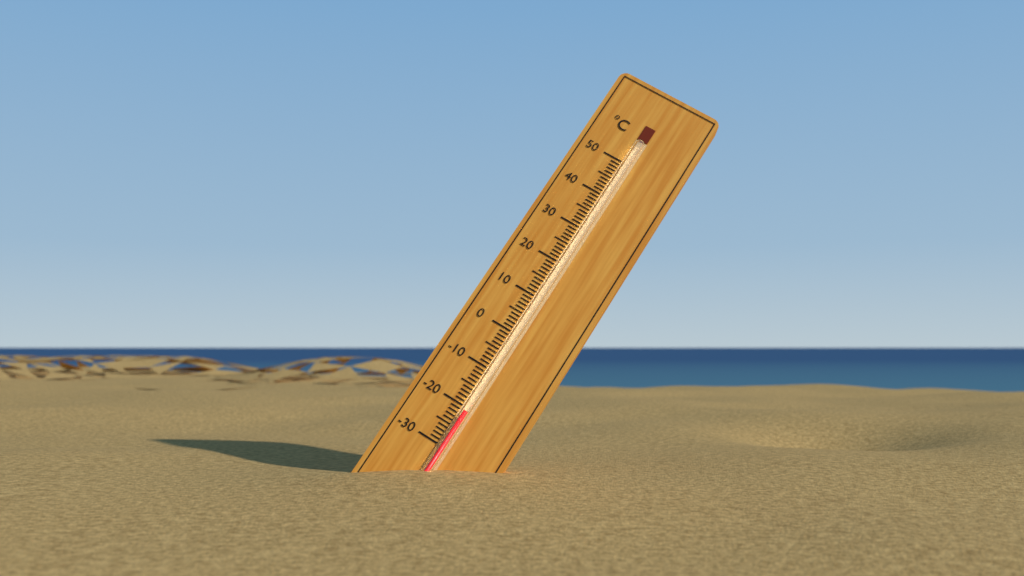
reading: -21 °C
